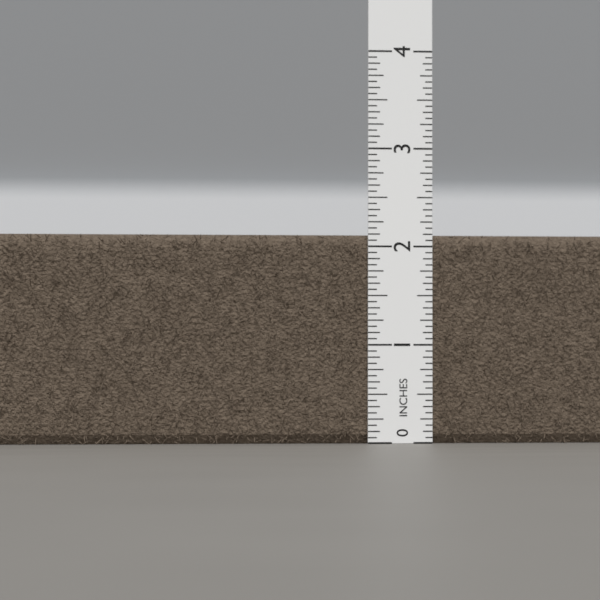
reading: 2.1250 in
